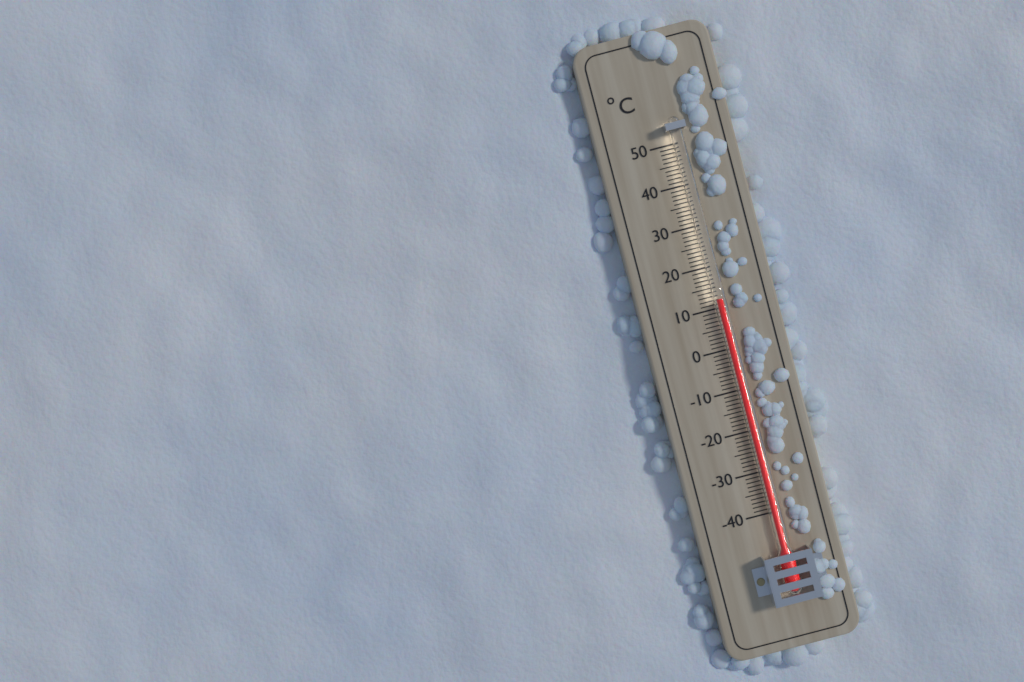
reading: 12 °C
